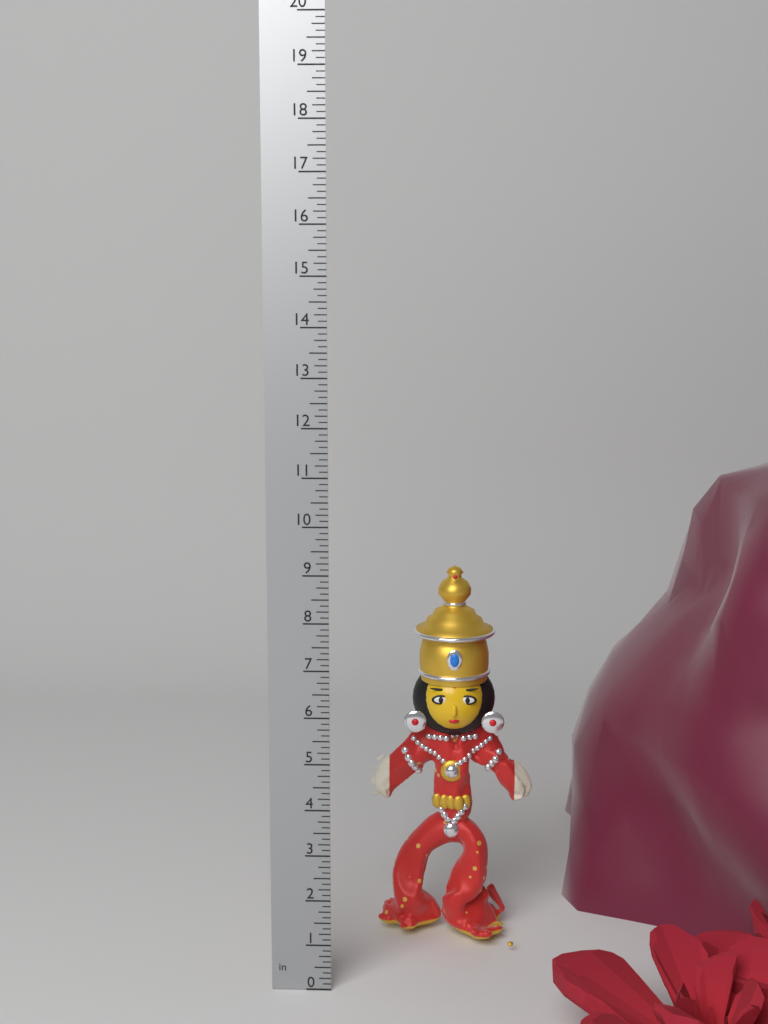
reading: 8.625 in
